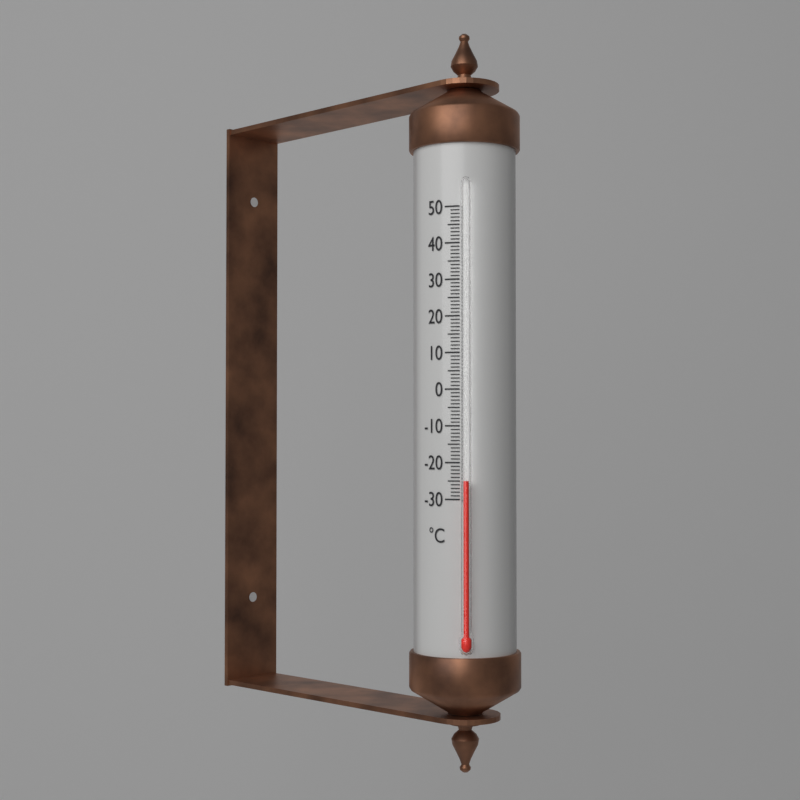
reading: -25 °C
